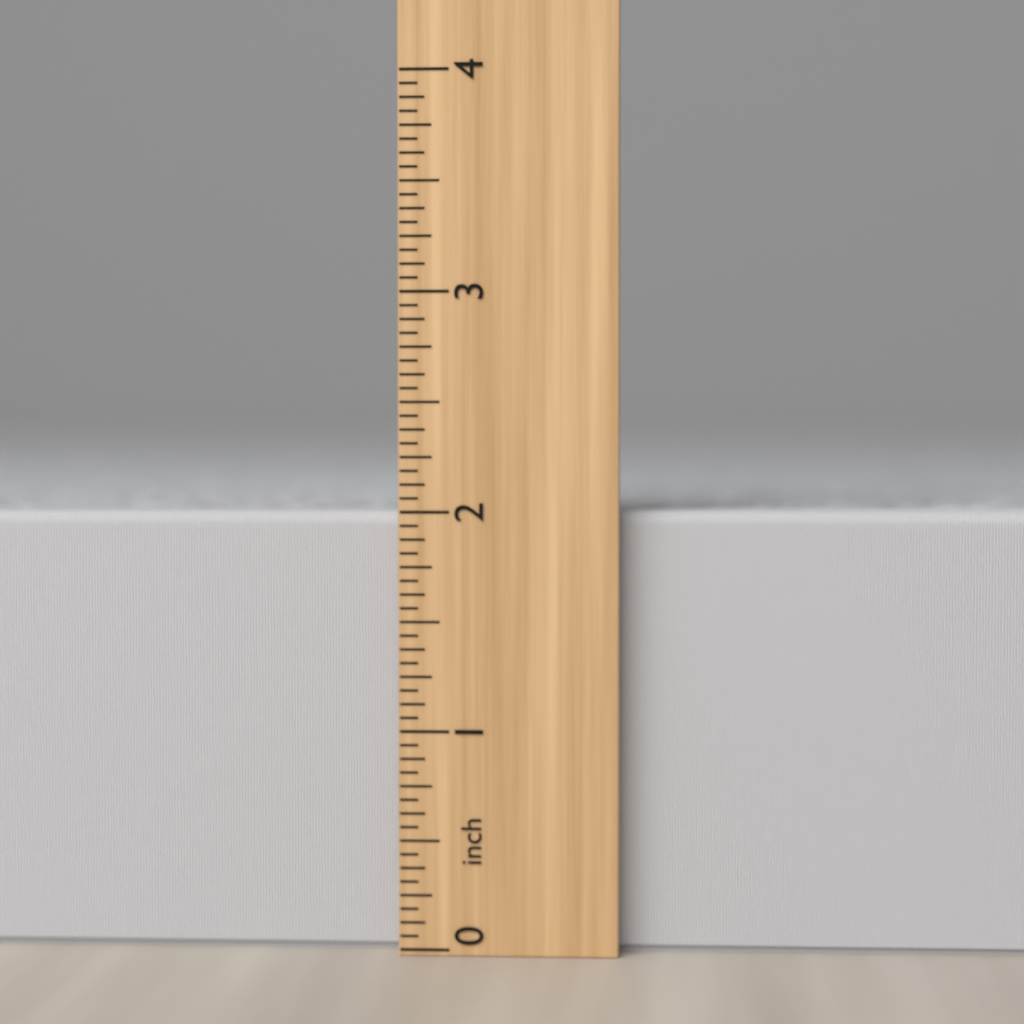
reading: 2.0000 inch
